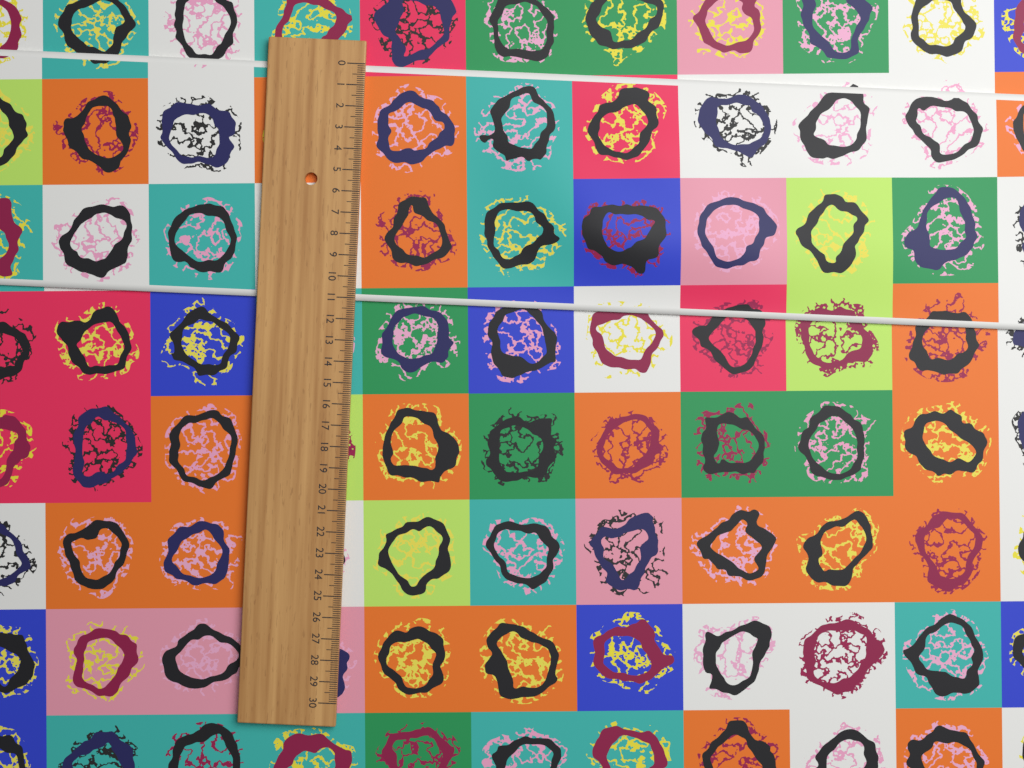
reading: 11.1 (no unit)
